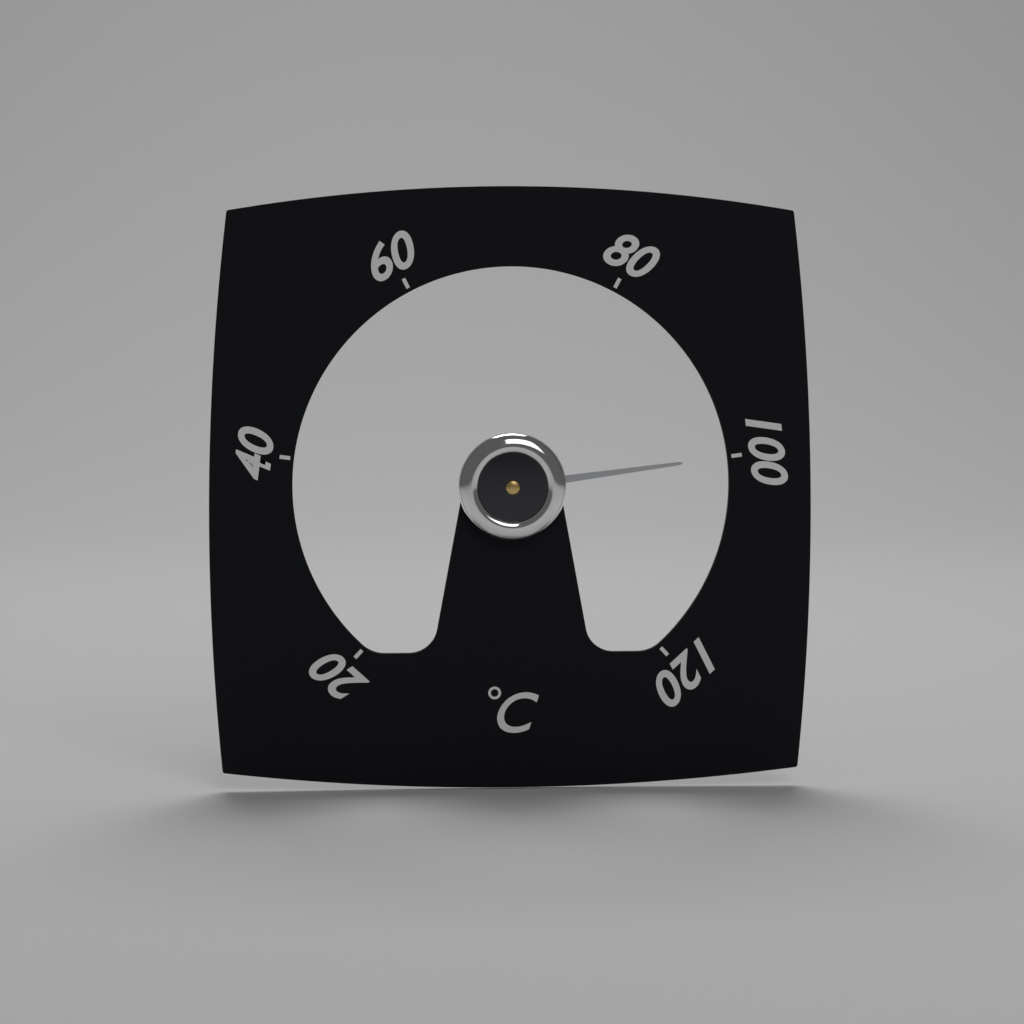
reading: 100 °C
